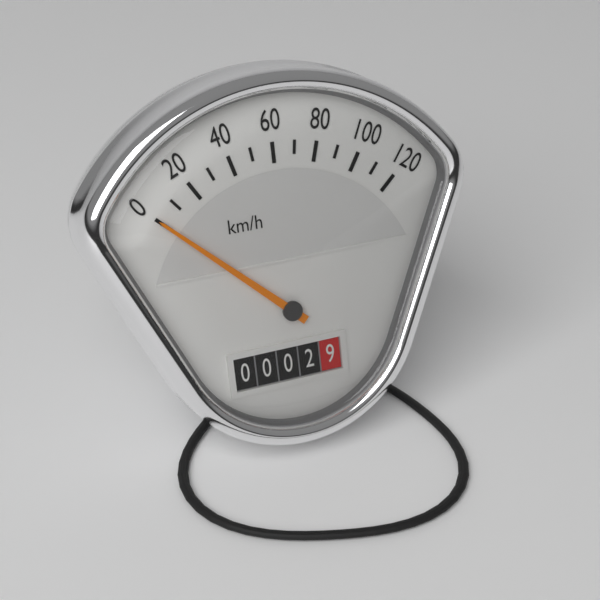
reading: 0 km/h
